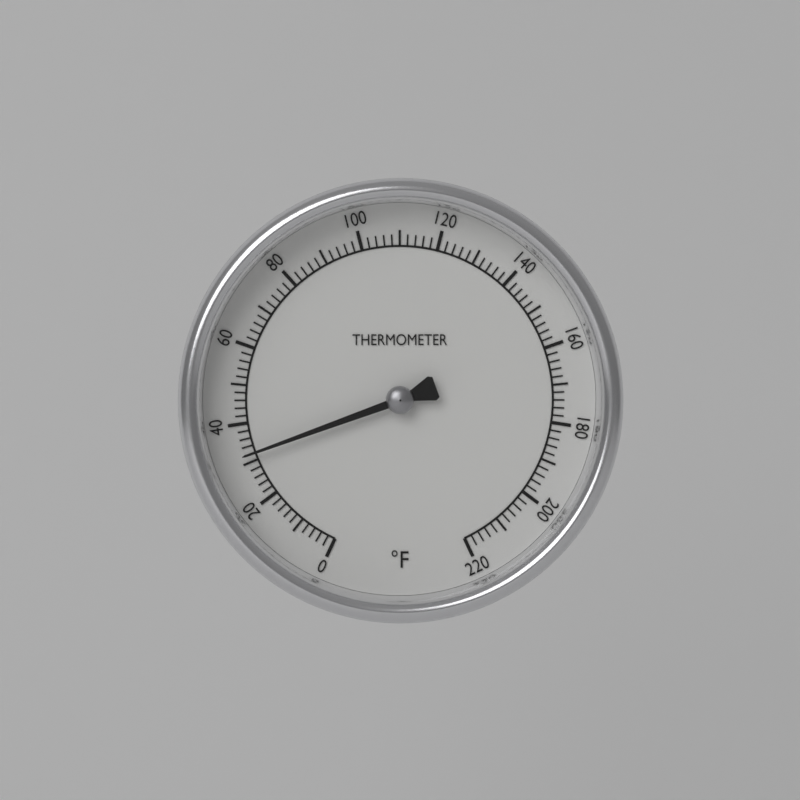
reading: 32 °F
